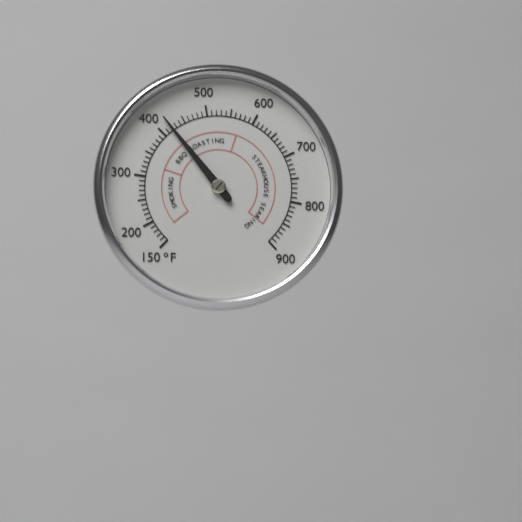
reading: 420 °F
